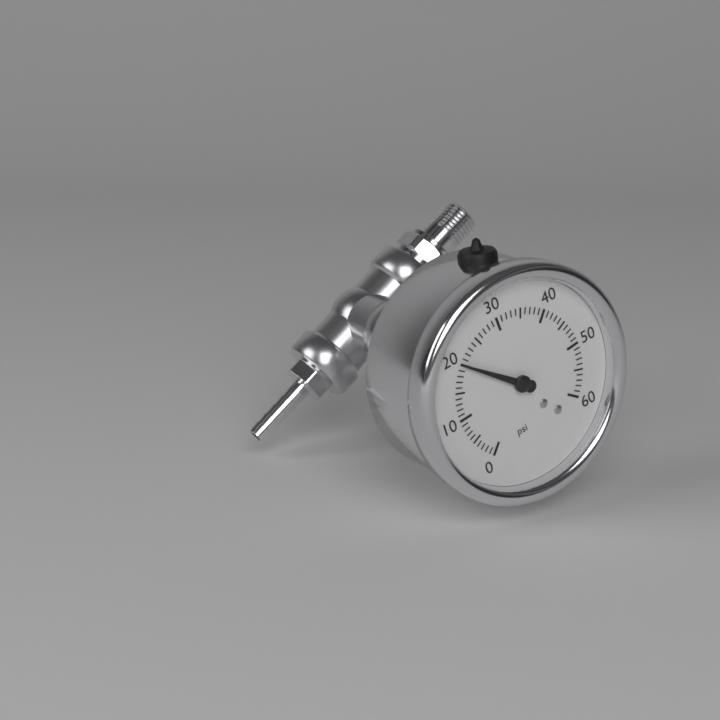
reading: 20 psi
